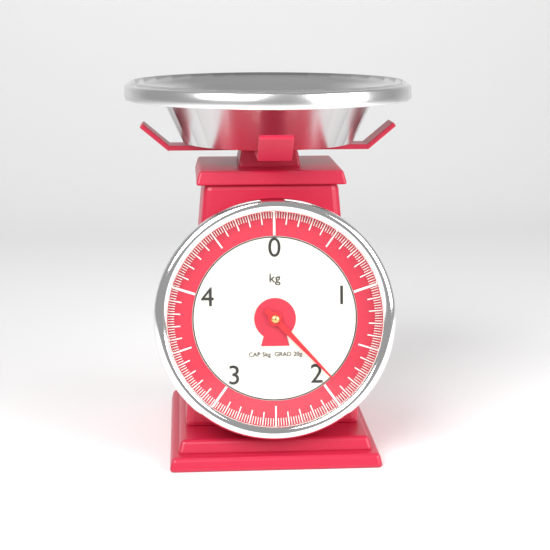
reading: 1.90 kg
